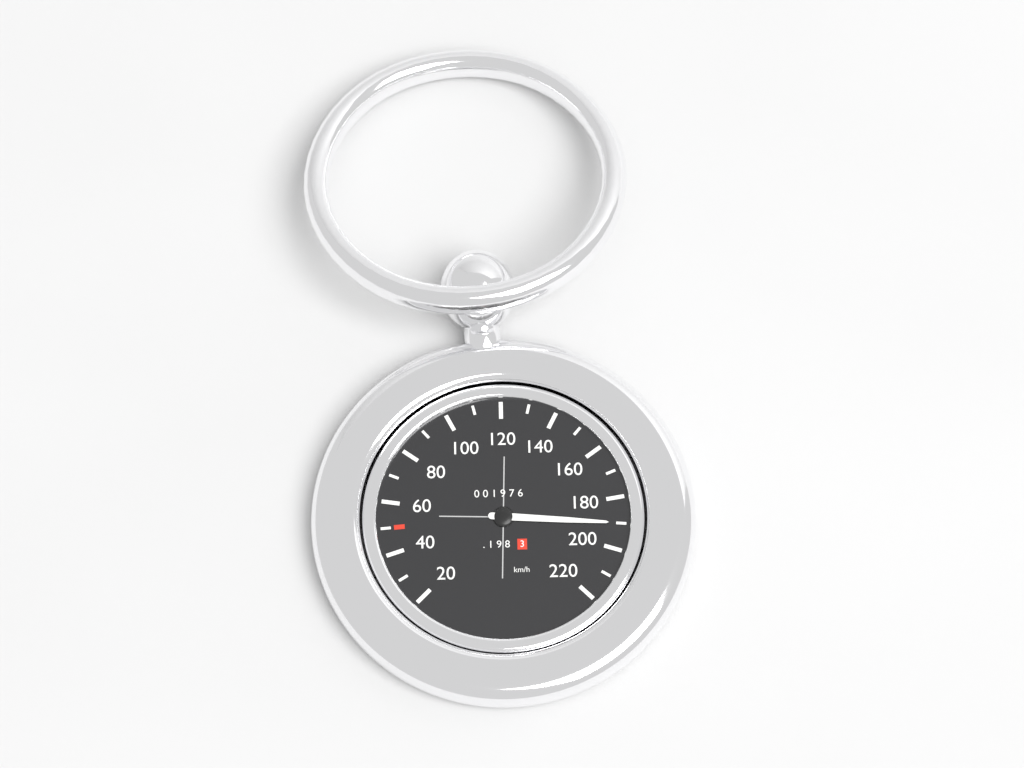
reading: 190 km/h
